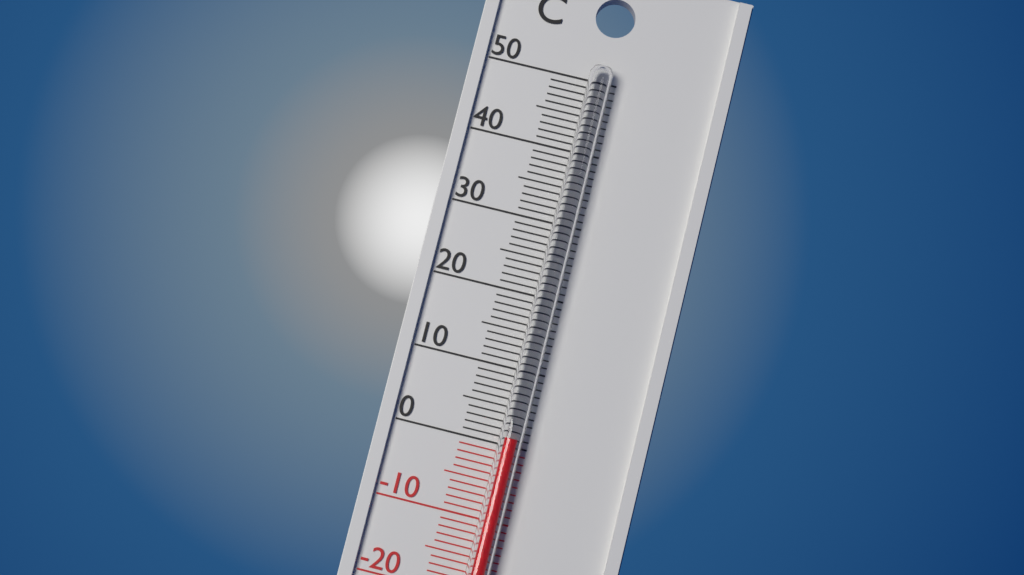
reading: 1 °C
